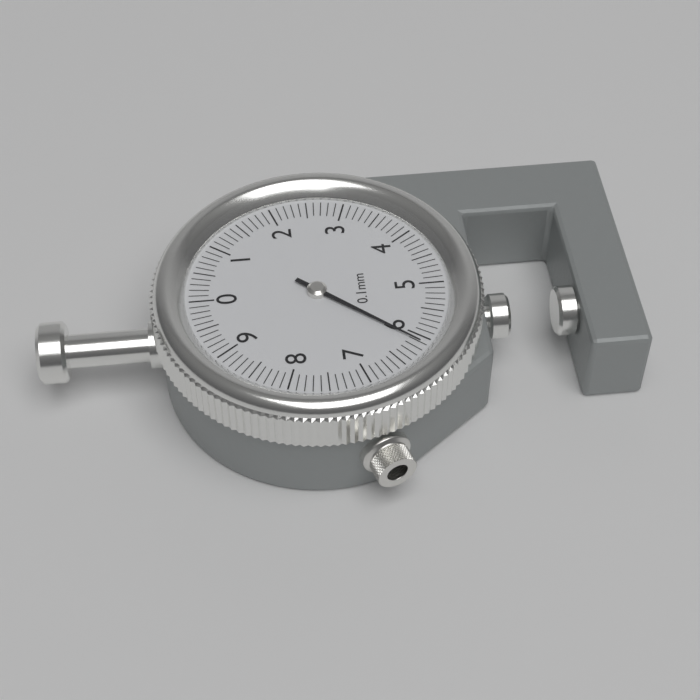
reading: 6.1 mm
